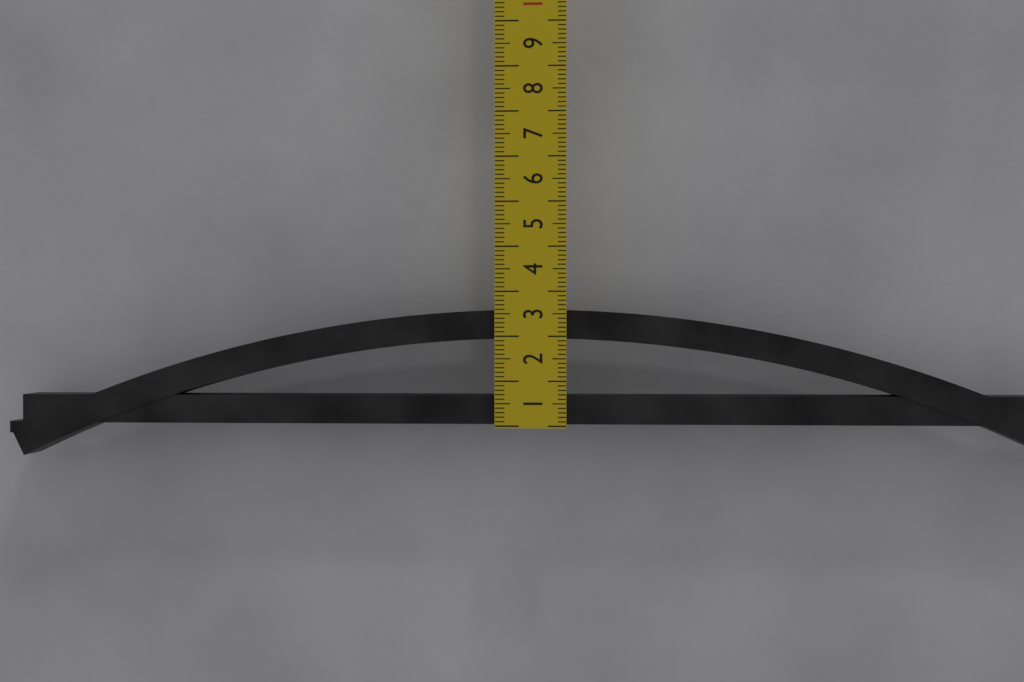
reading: 2.6 cm
